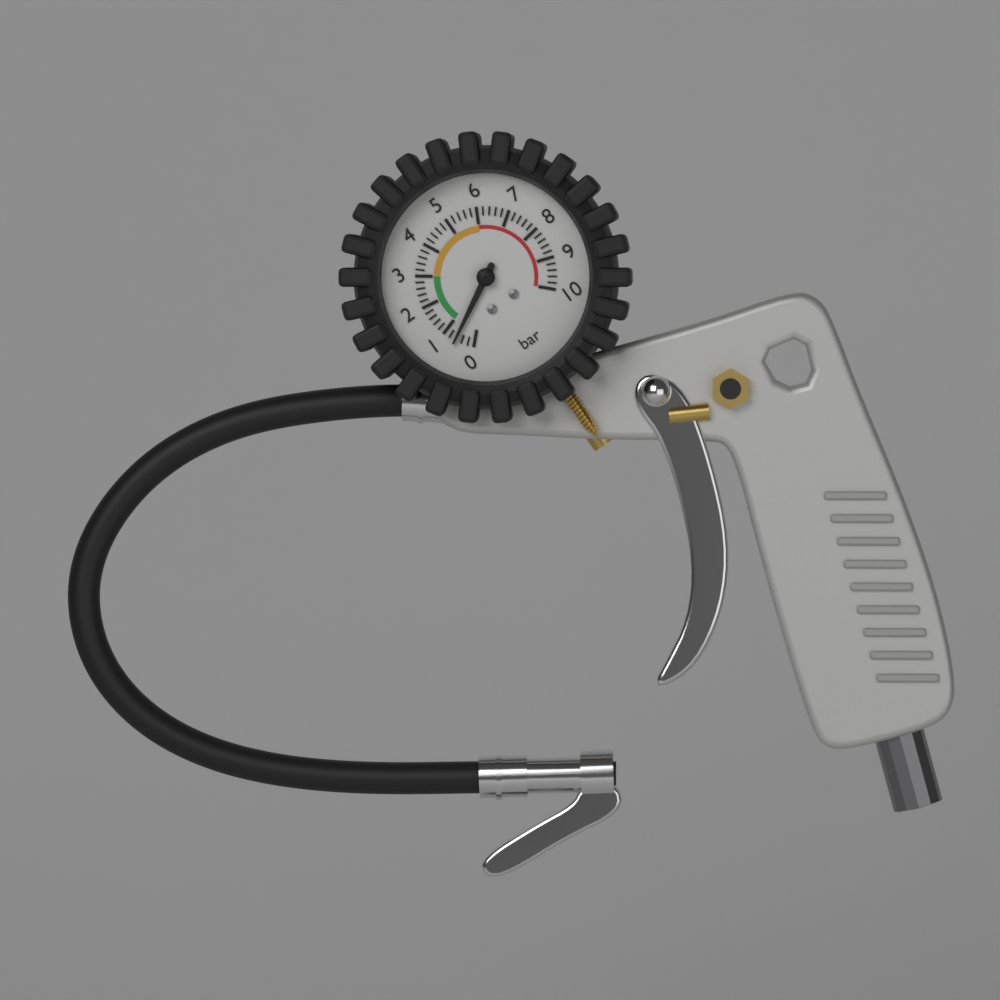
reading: 0.6 bar
